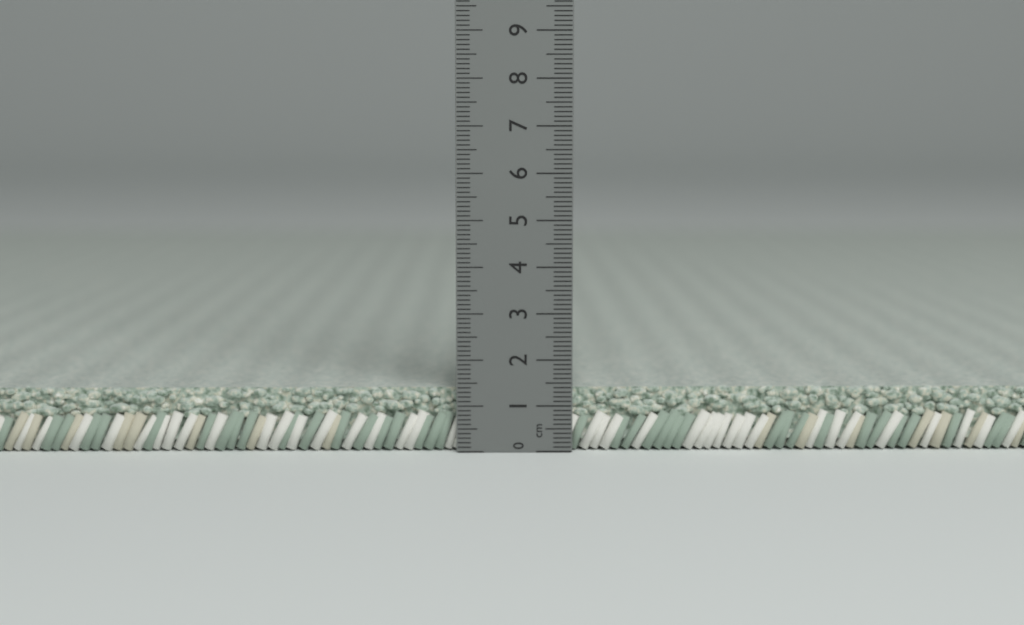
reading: 1.4 cm
